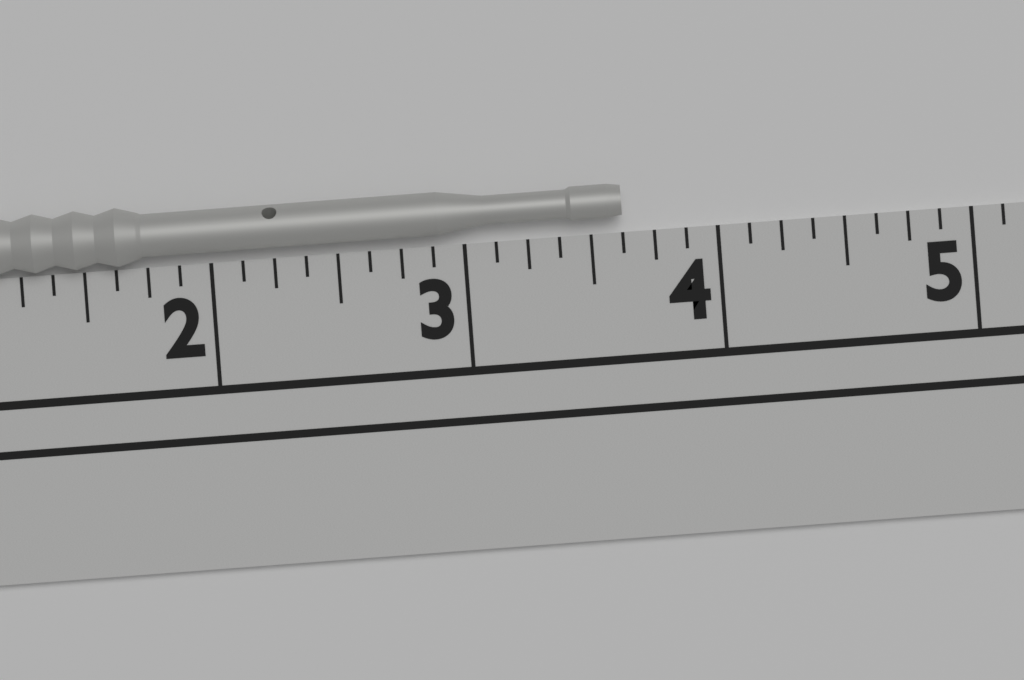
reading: 3.625 in
